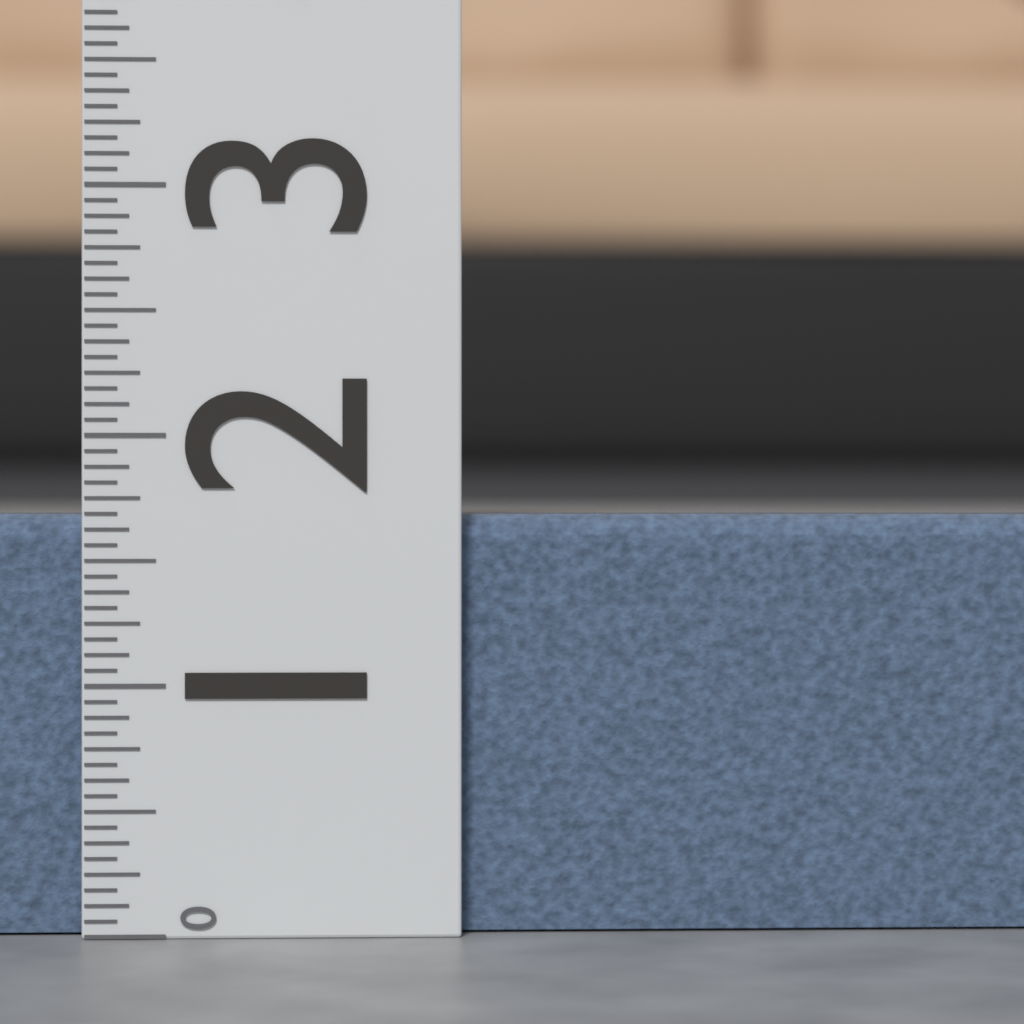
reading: 1.6875 (no unit)
